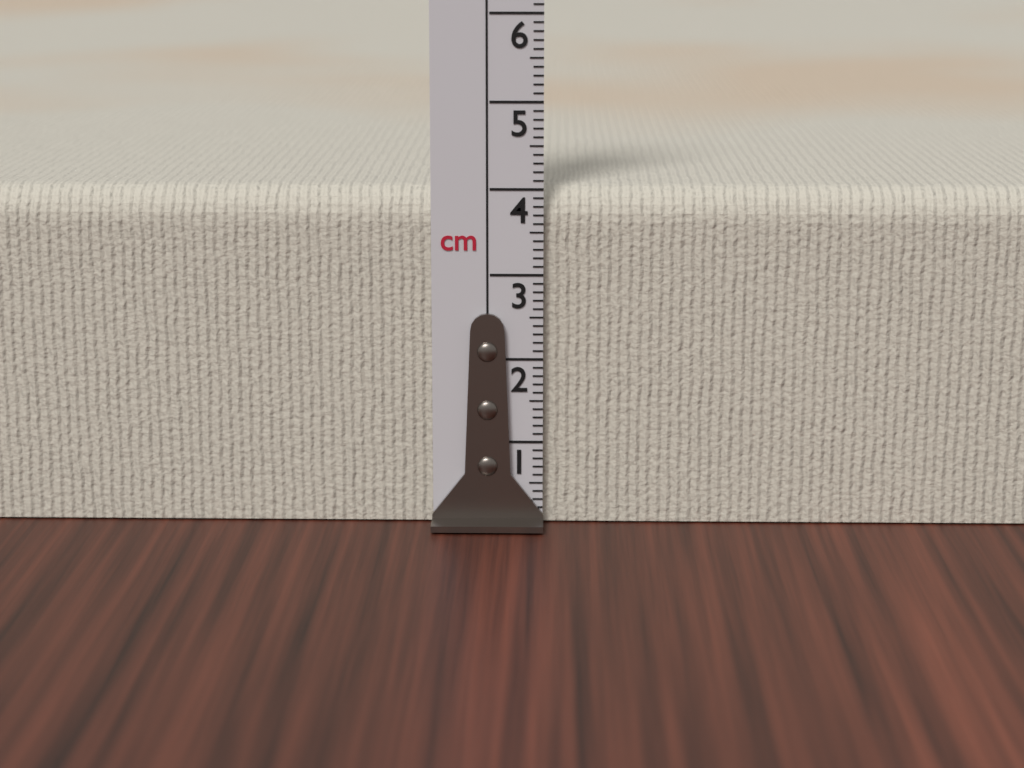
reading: 4.0 cm
